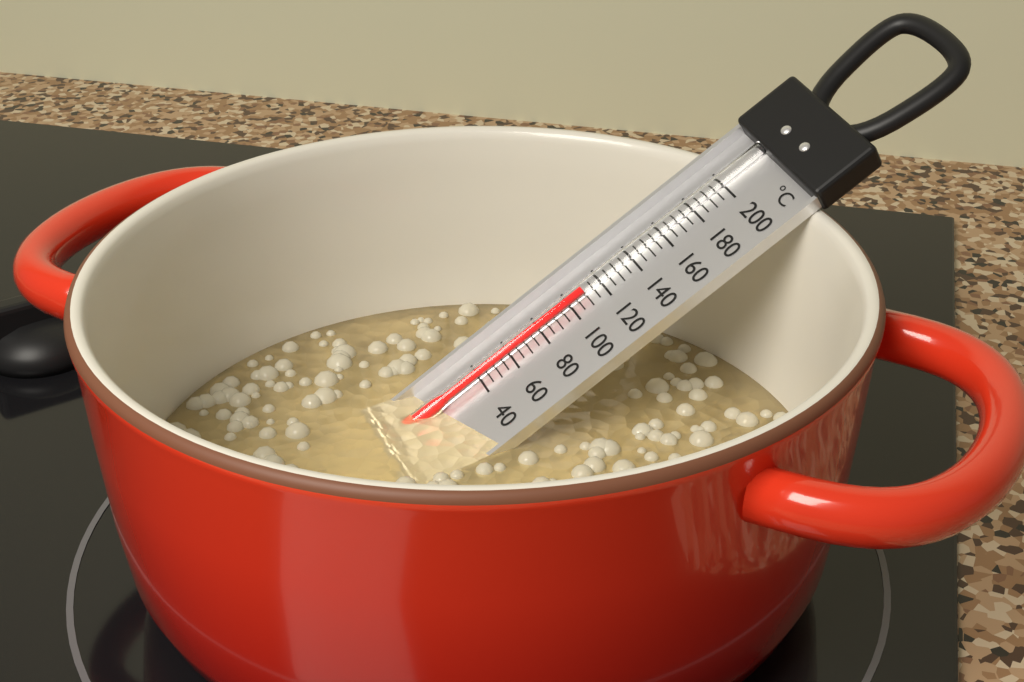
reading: 110 °C
